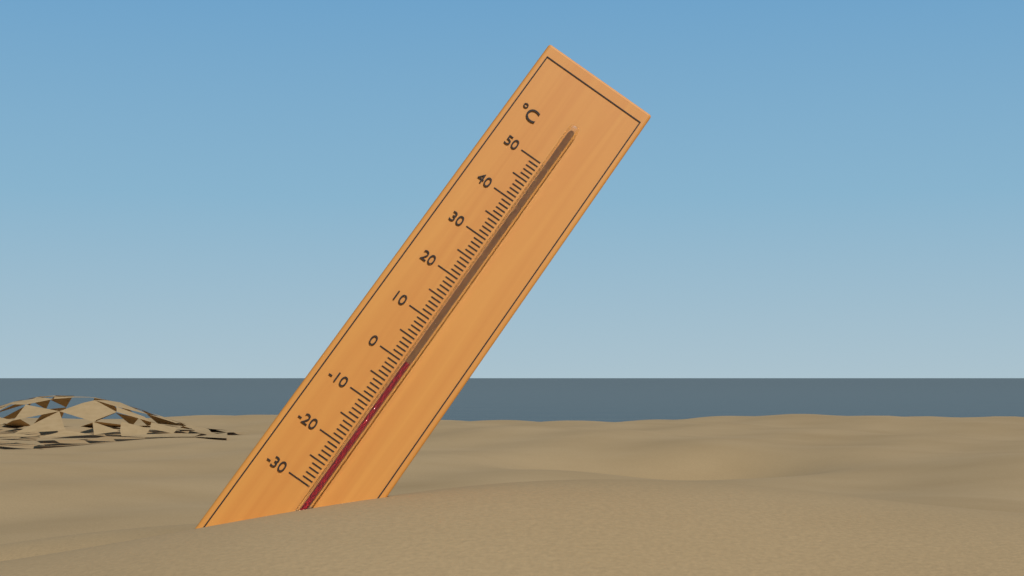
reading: 0 °C
